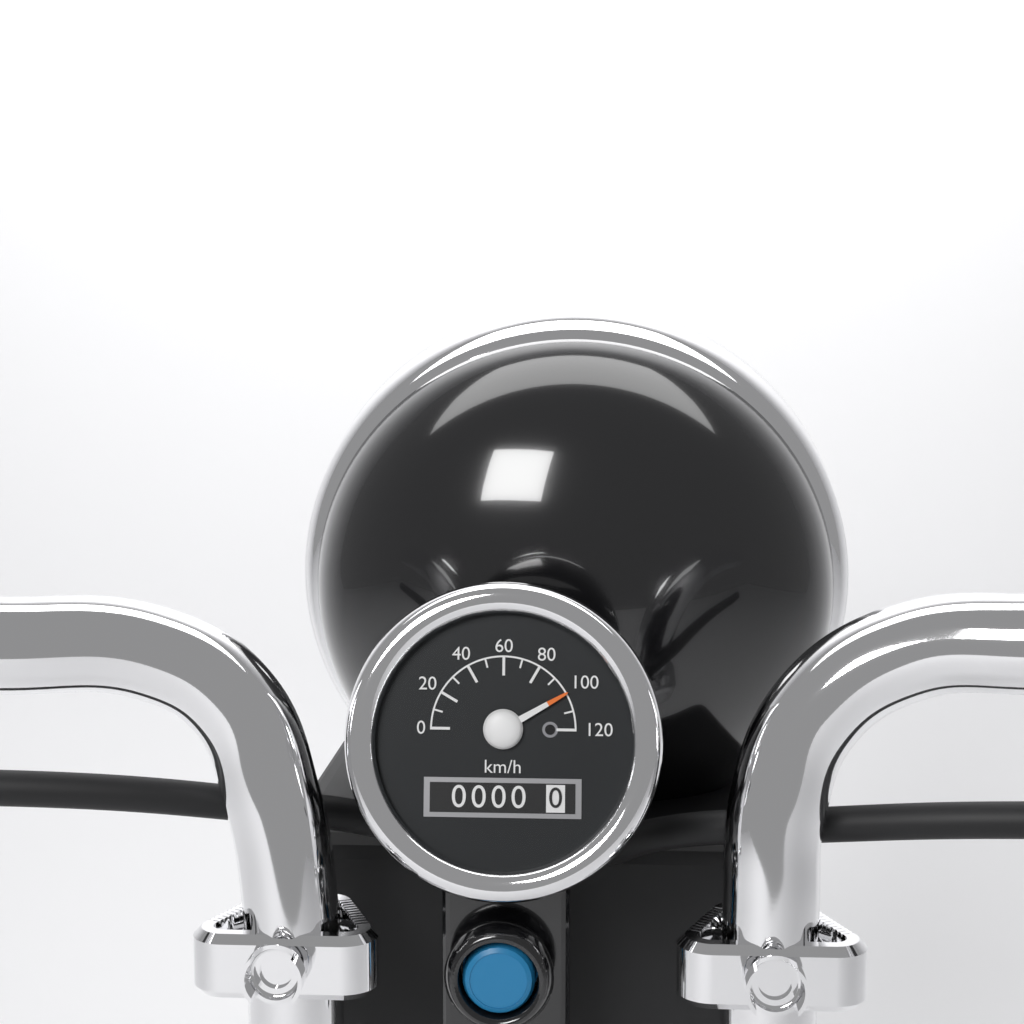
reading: 100 km/h
